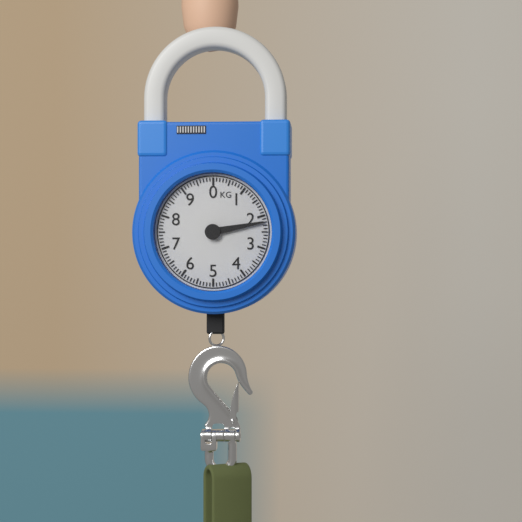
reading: 2.2 kg
